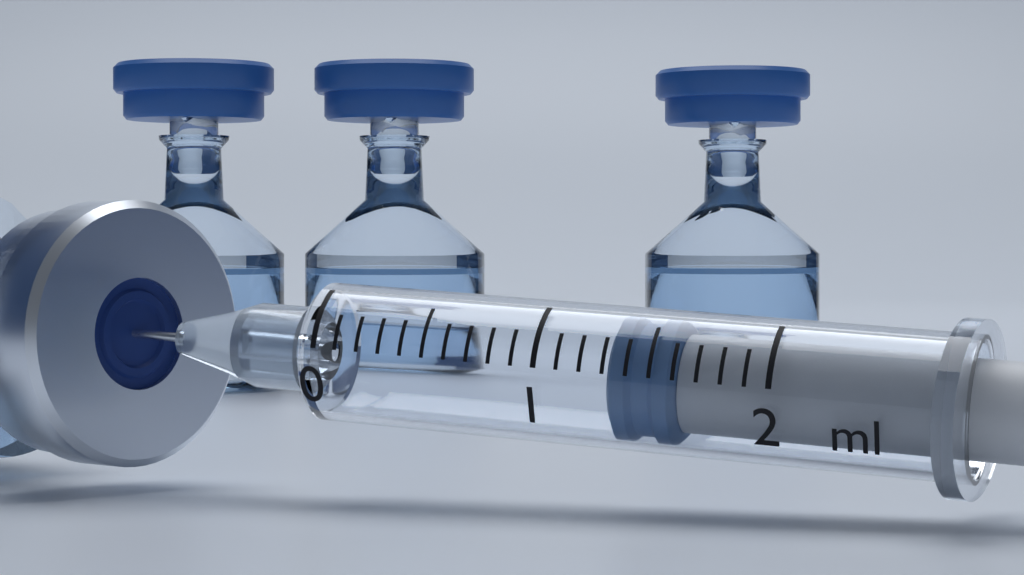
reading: 1.3 ml
